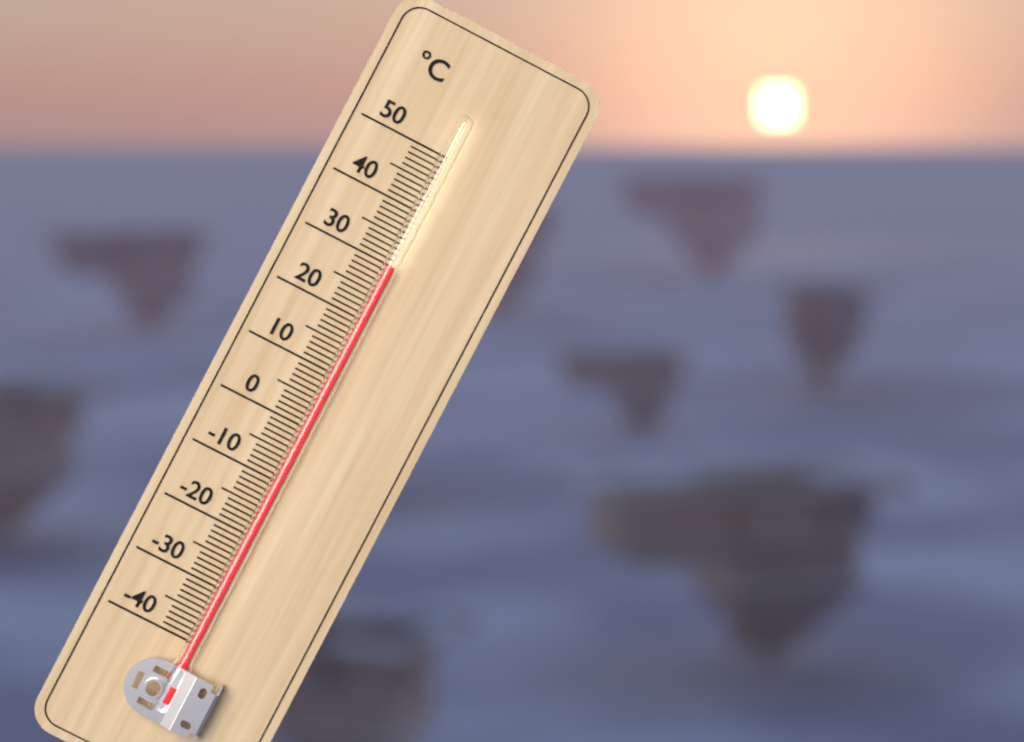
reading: 30 °C
